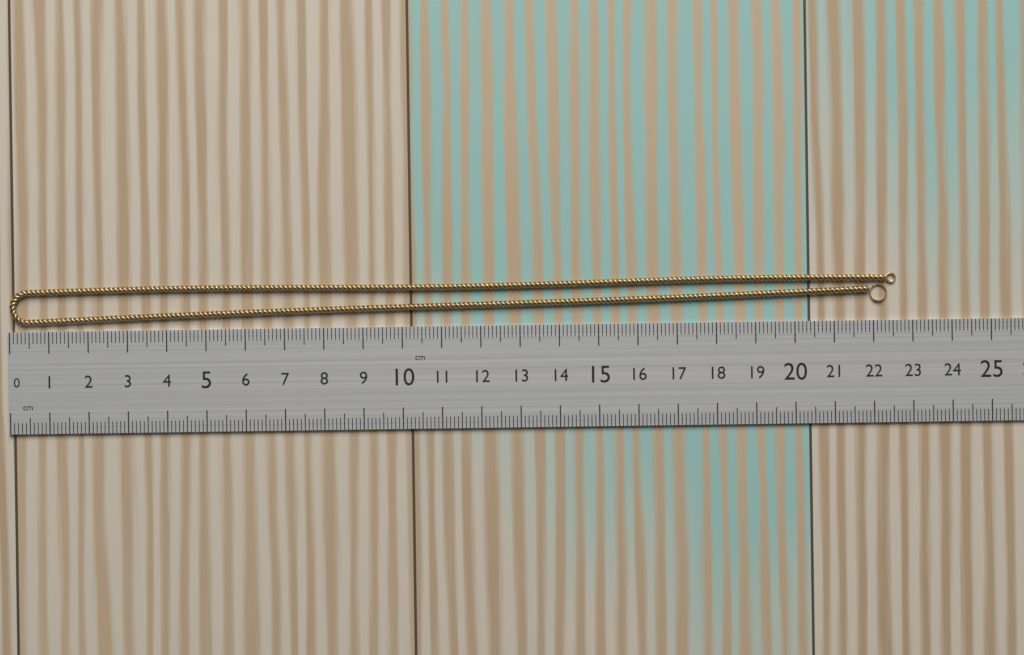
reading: 22.6 cm
